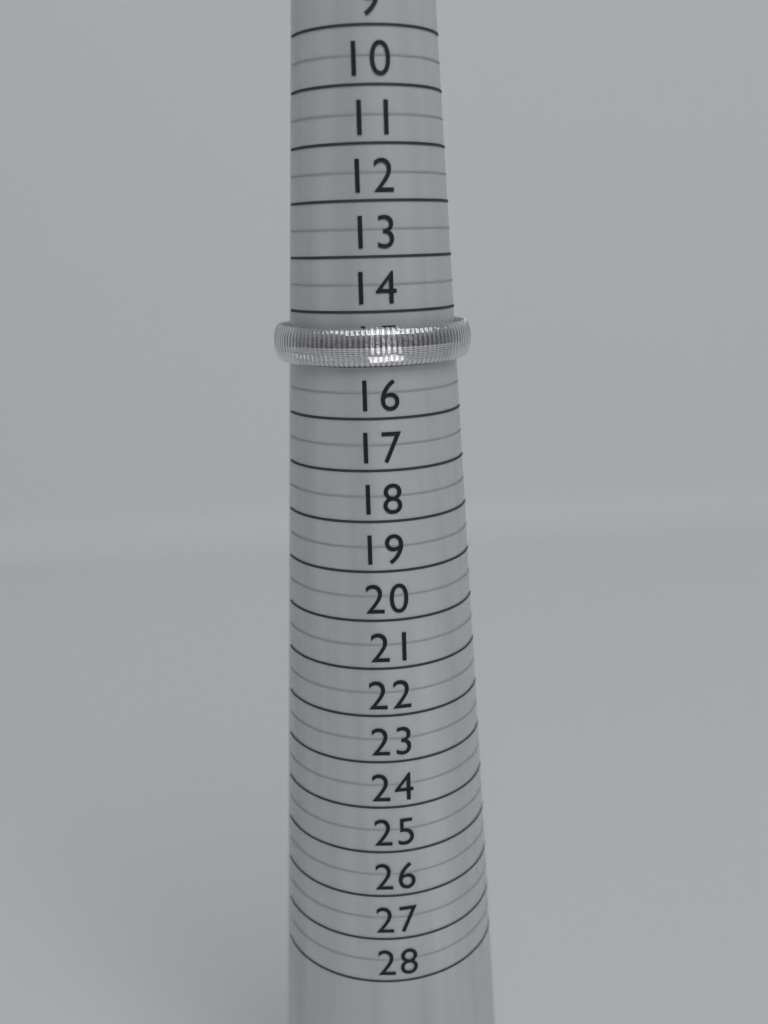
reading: 15.0 (no unit)
